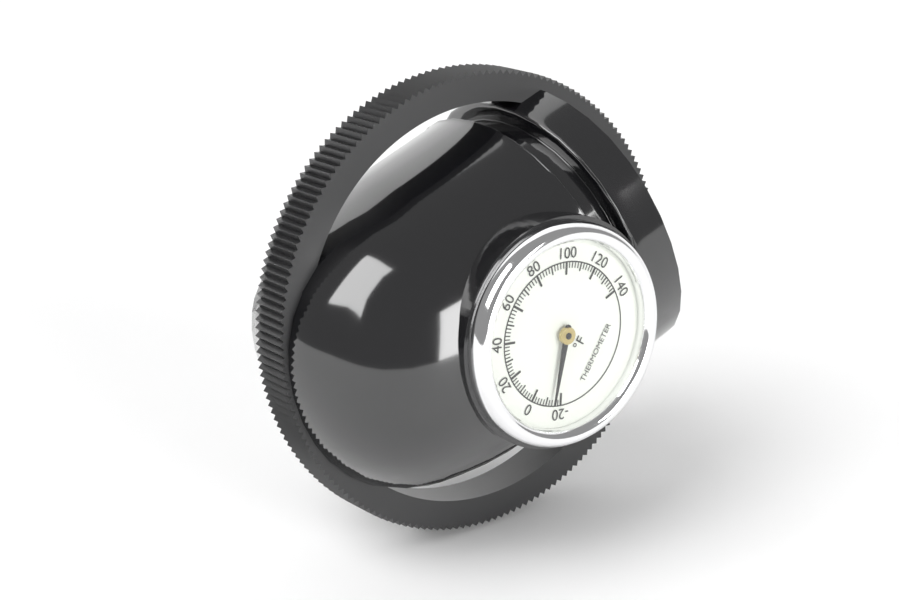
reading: -14 °F
